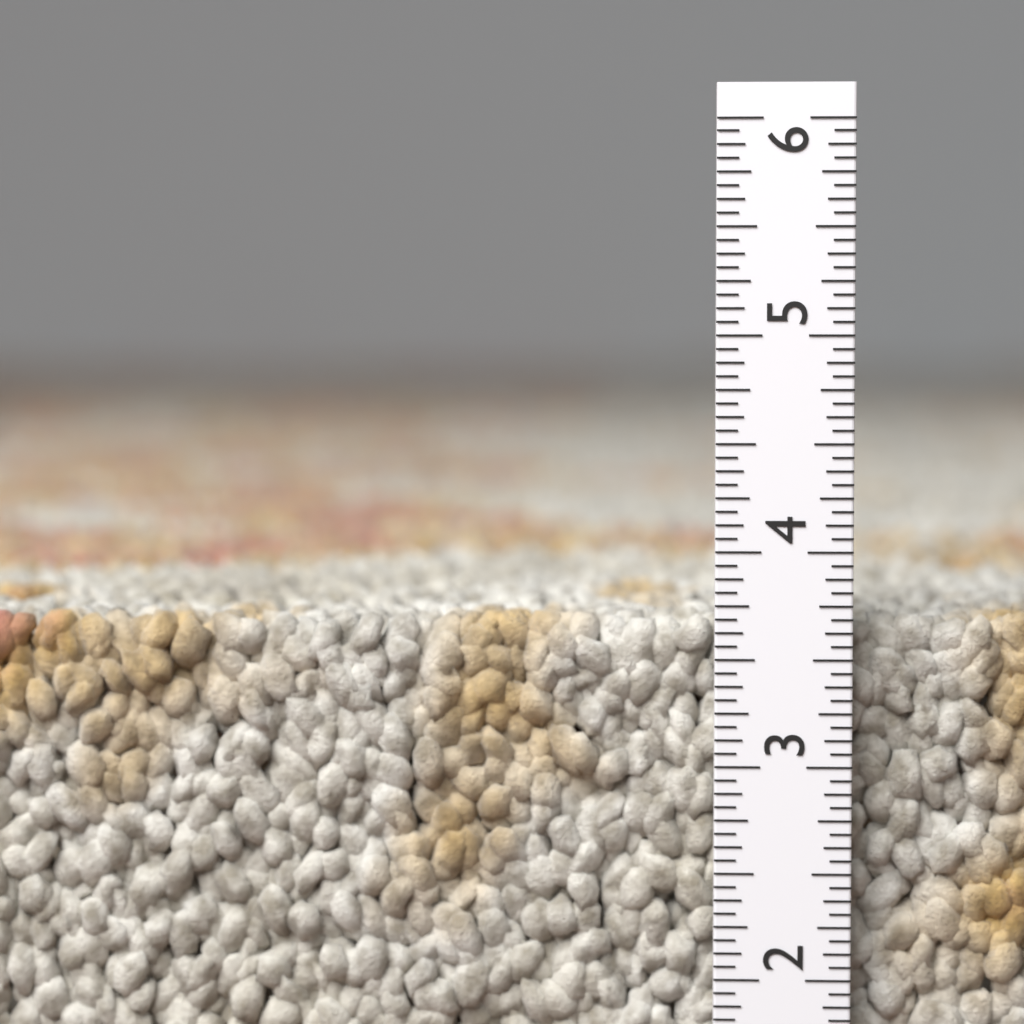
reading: 3.6875 in
